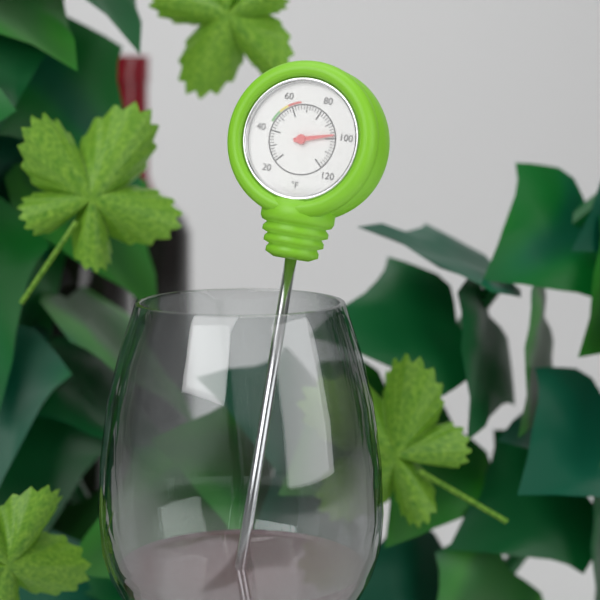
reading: 98 °F
